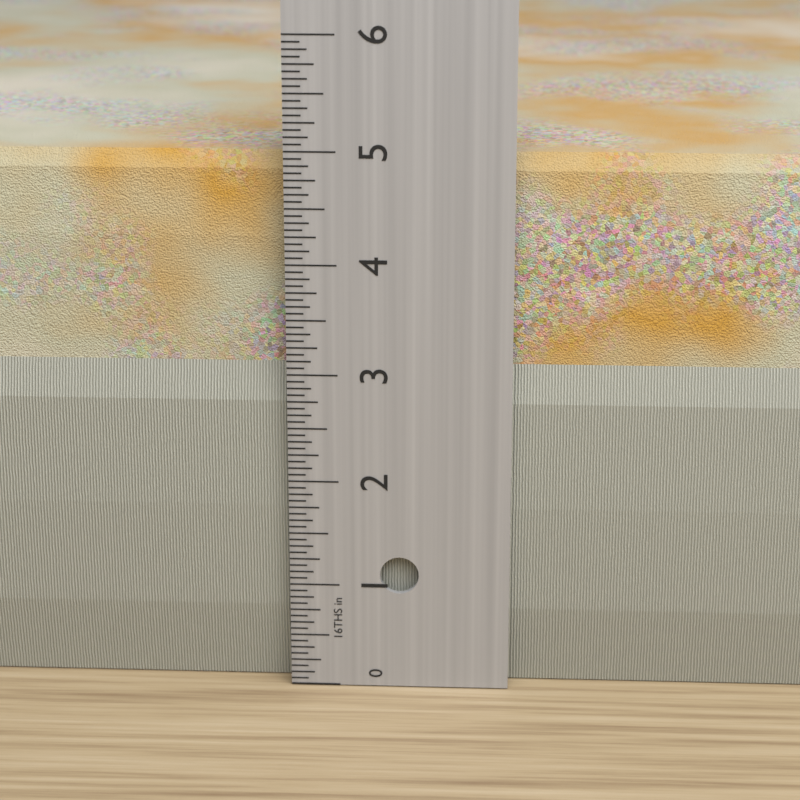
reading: 4.9375 in
